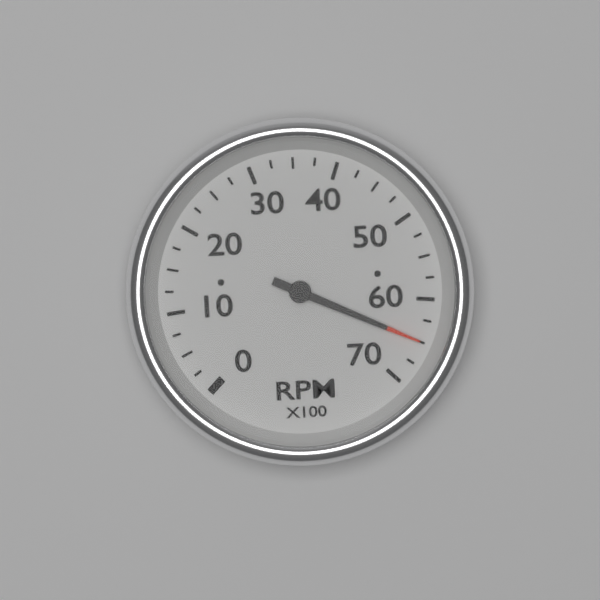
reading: 6500 RPM
